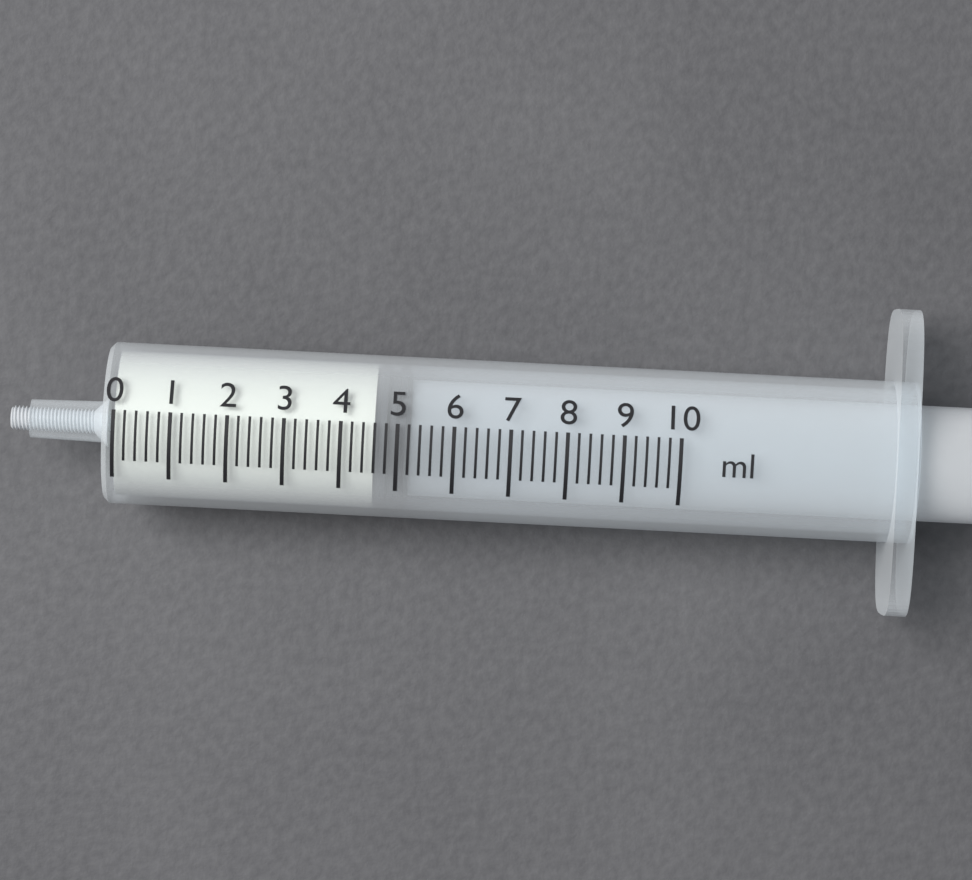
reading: 4.6 ml
